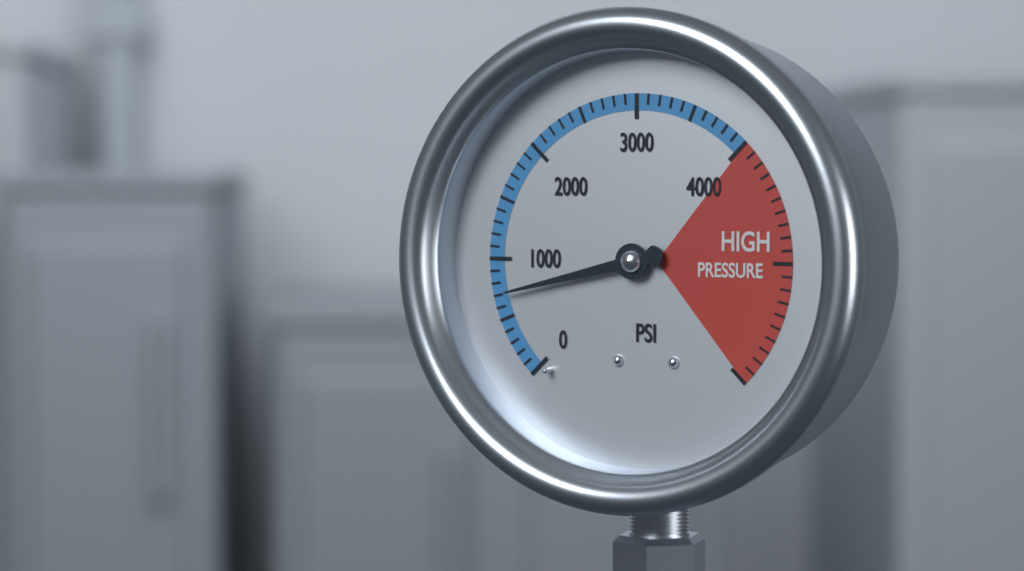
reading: 700 psi
